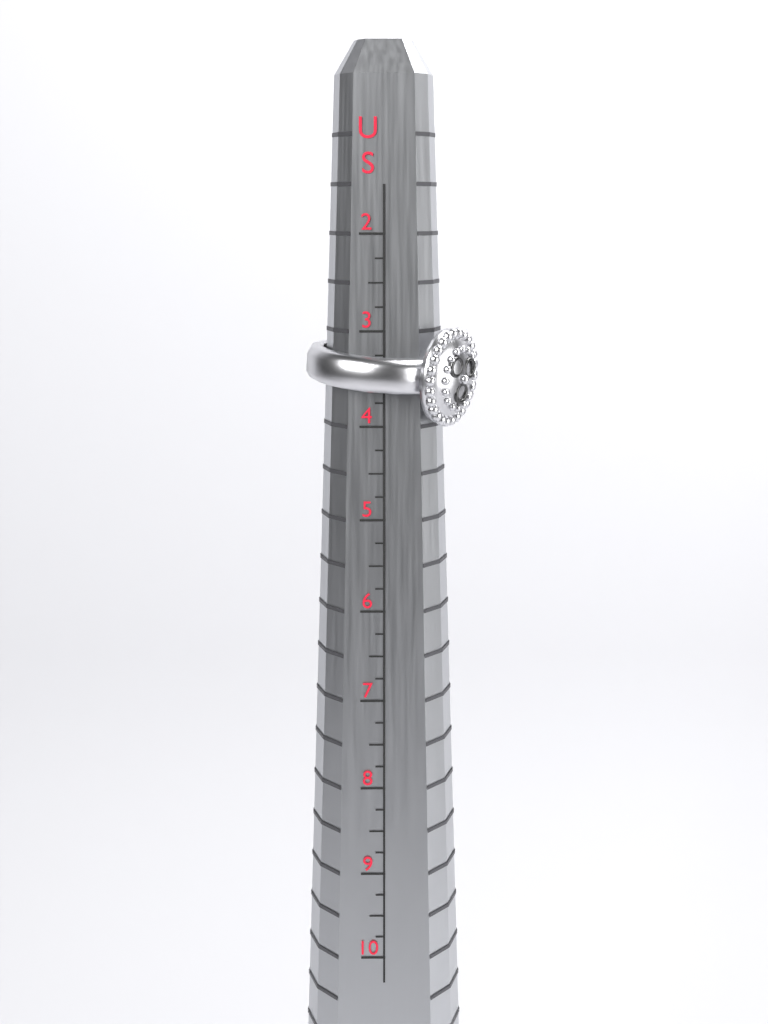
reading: 4.00 US
